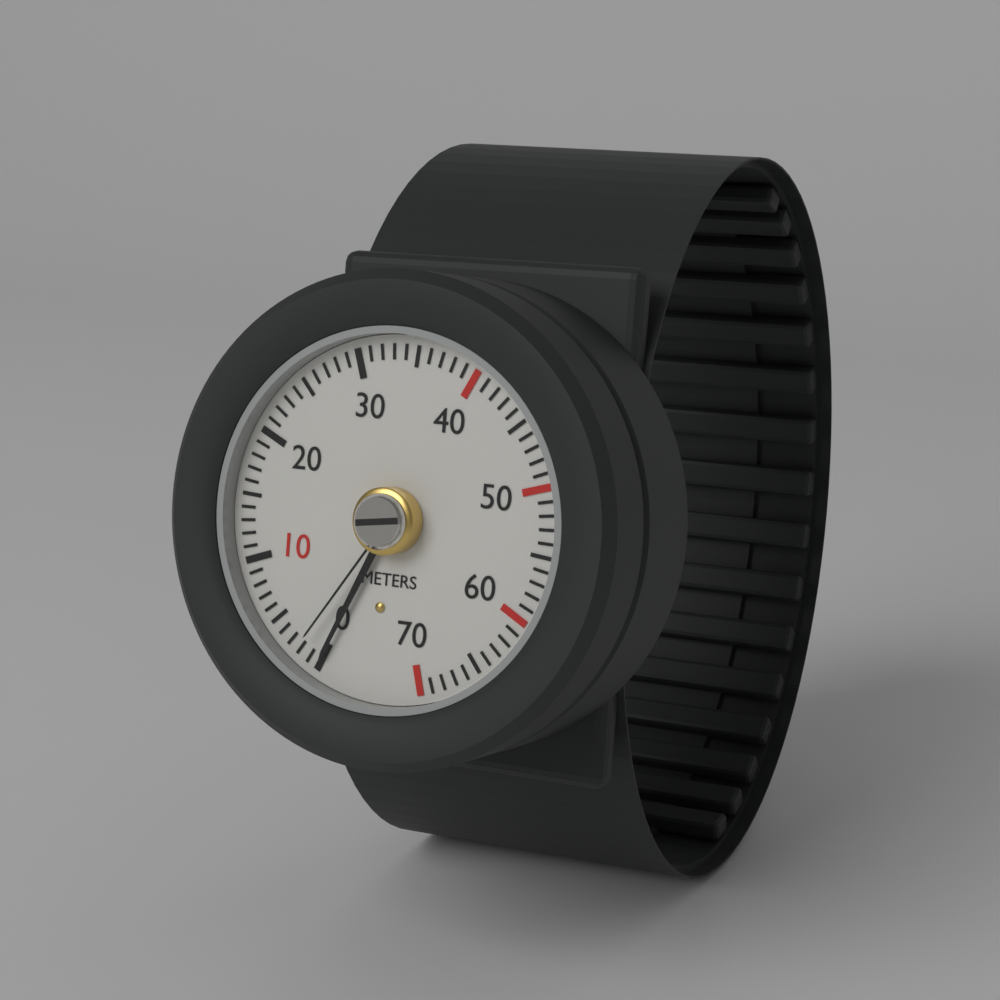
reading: 0 m
